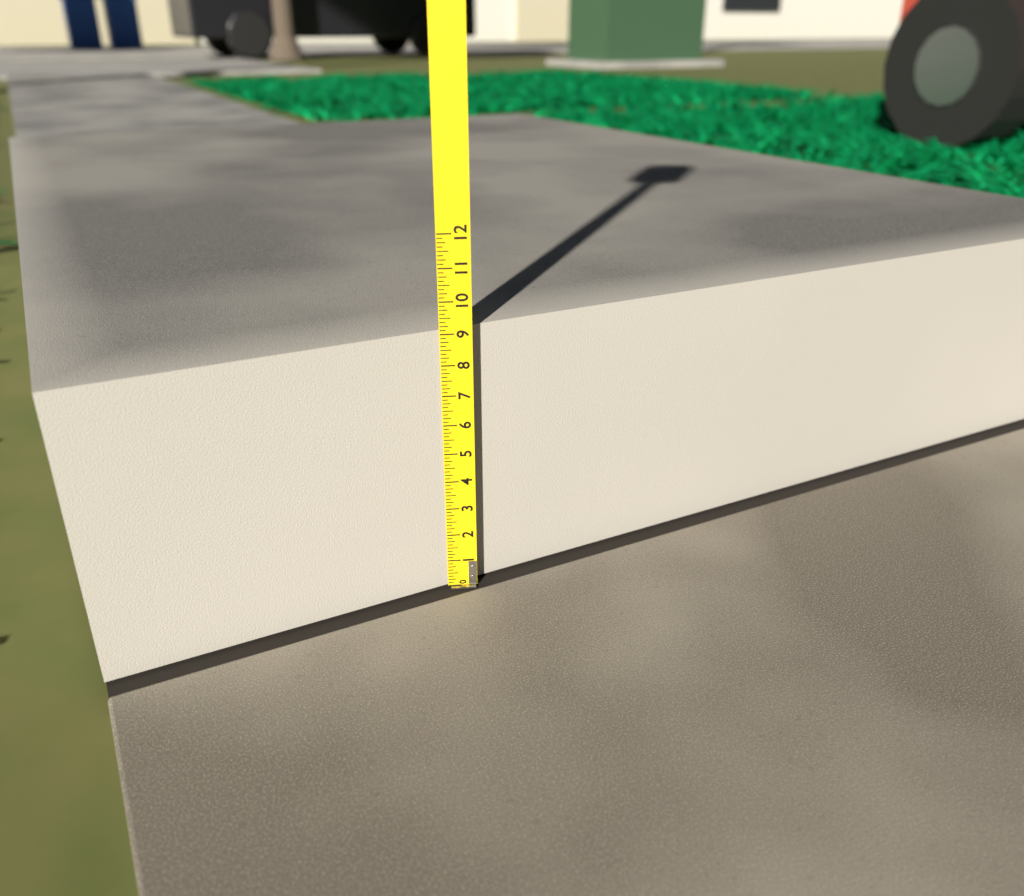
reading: 9.125 (no unit)
